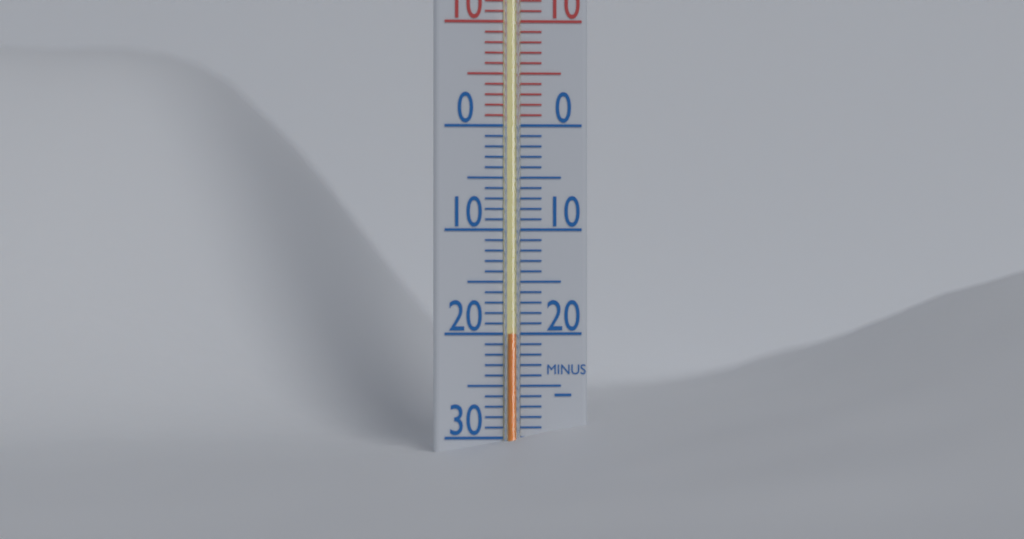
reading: -20 °C
